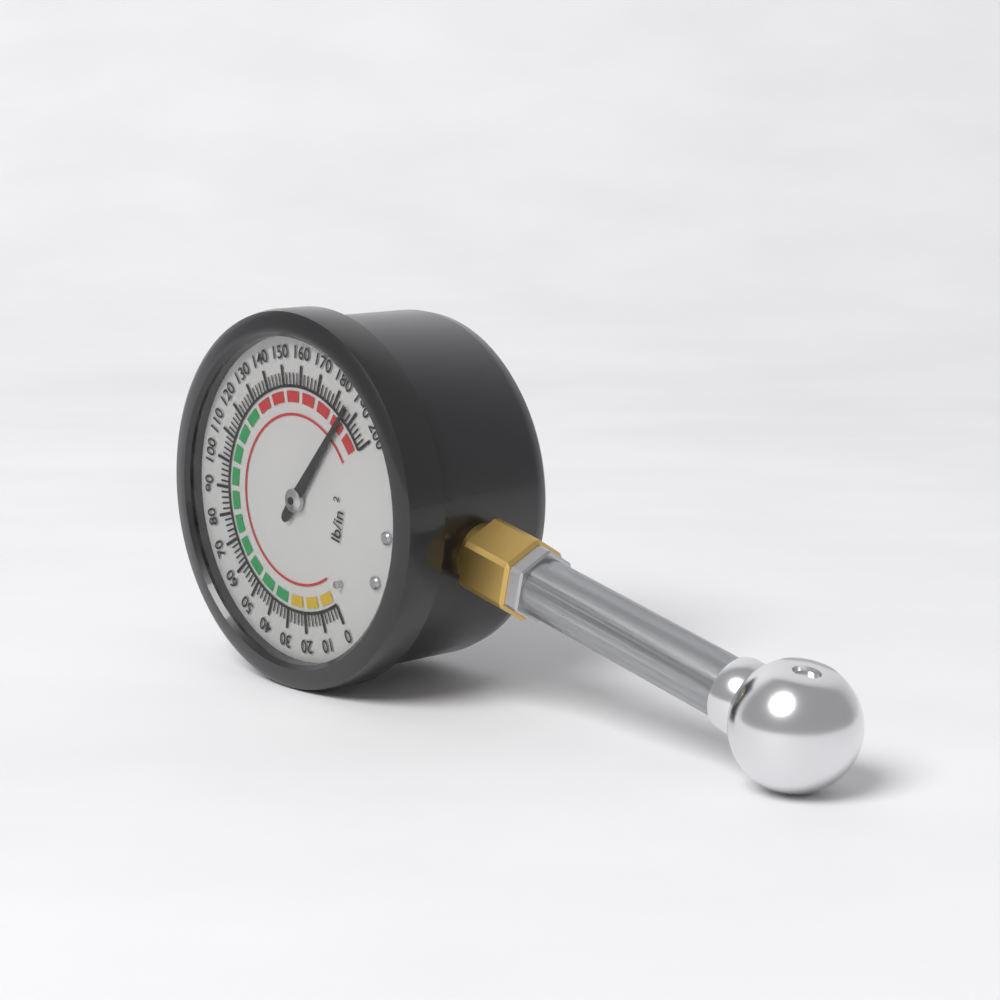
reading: 186 psi
